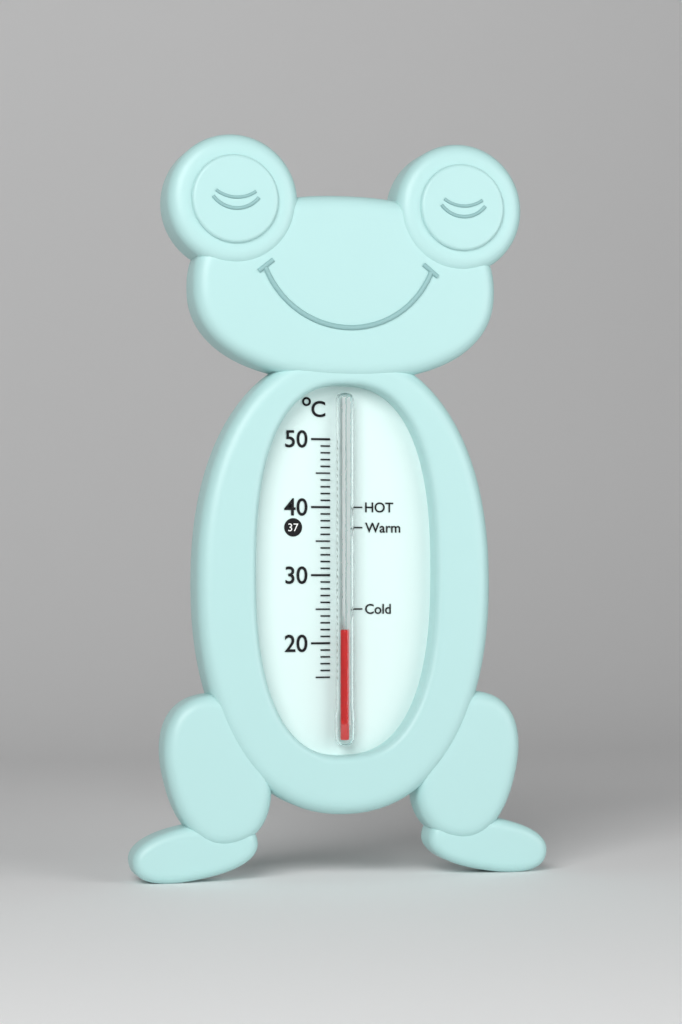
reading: 22 °C
